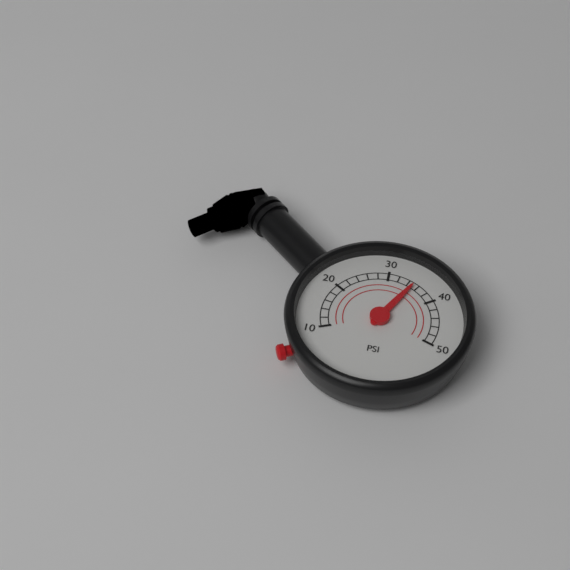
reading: 35 psi
